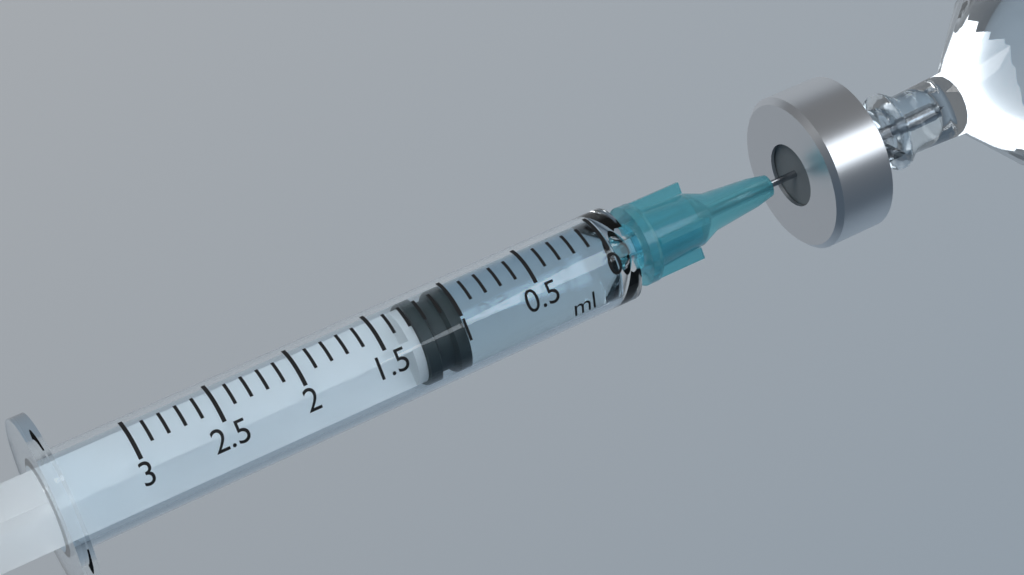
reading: 1.0 ml
